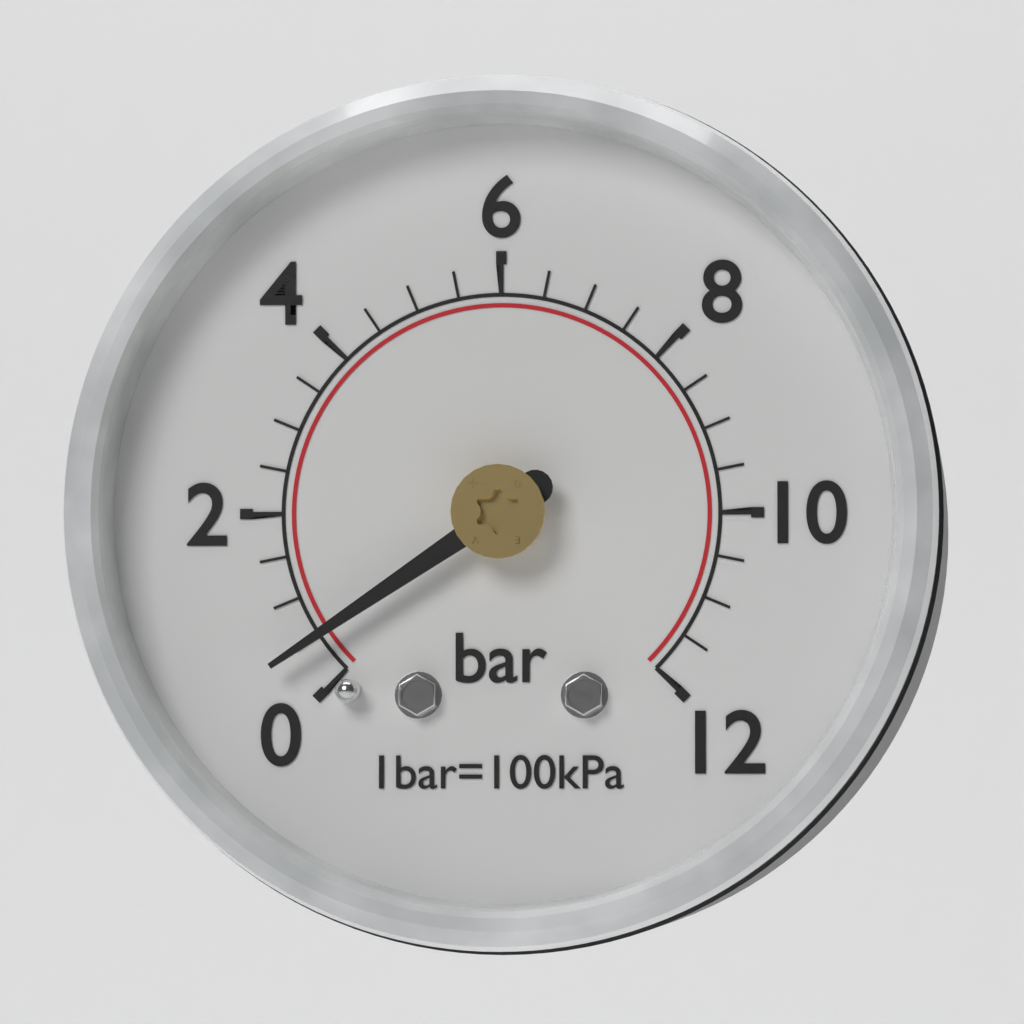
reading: 0.5 bar
